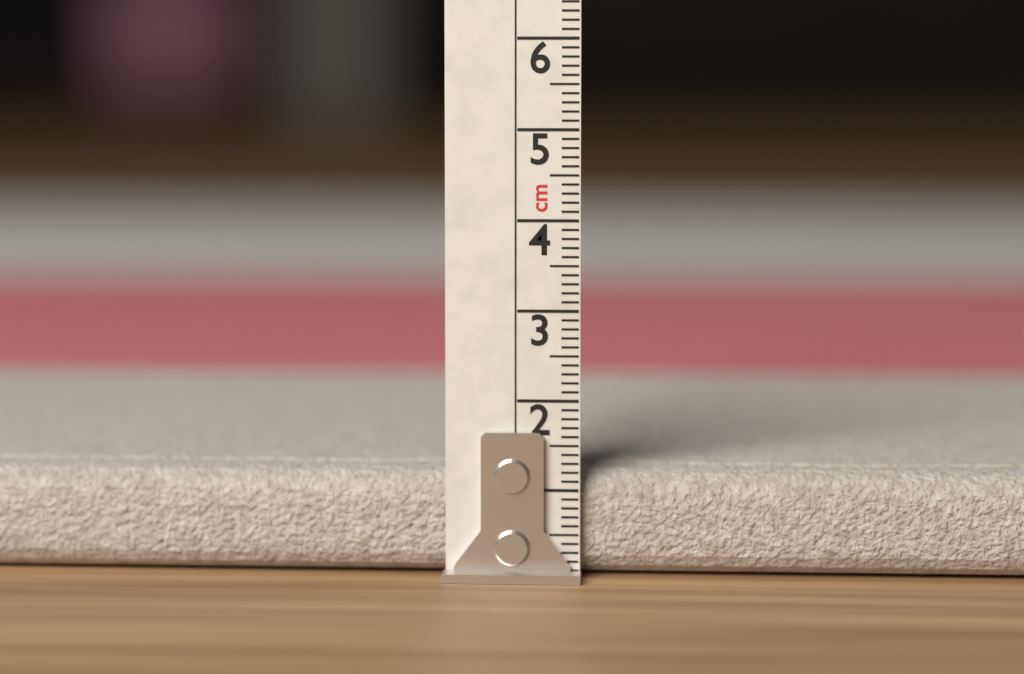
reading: 1.2 cm
